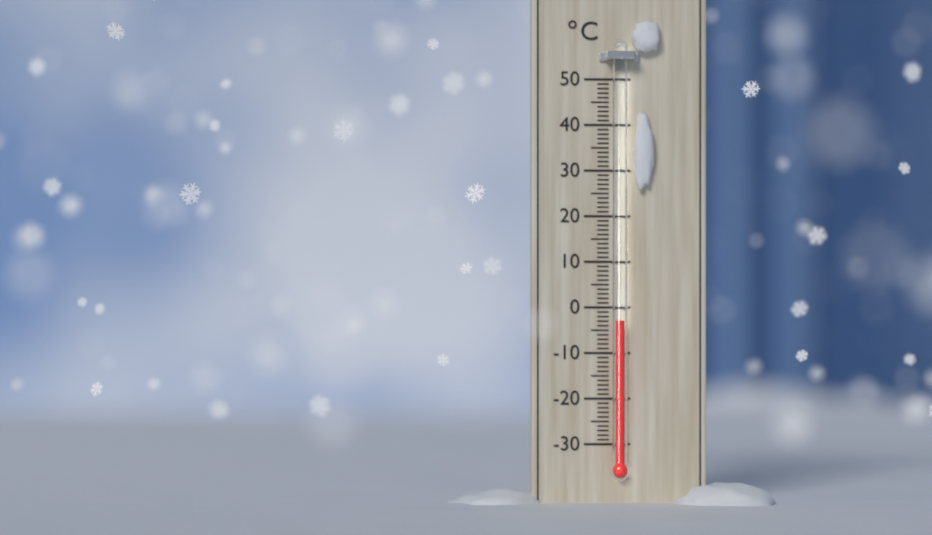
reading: -3 °C
